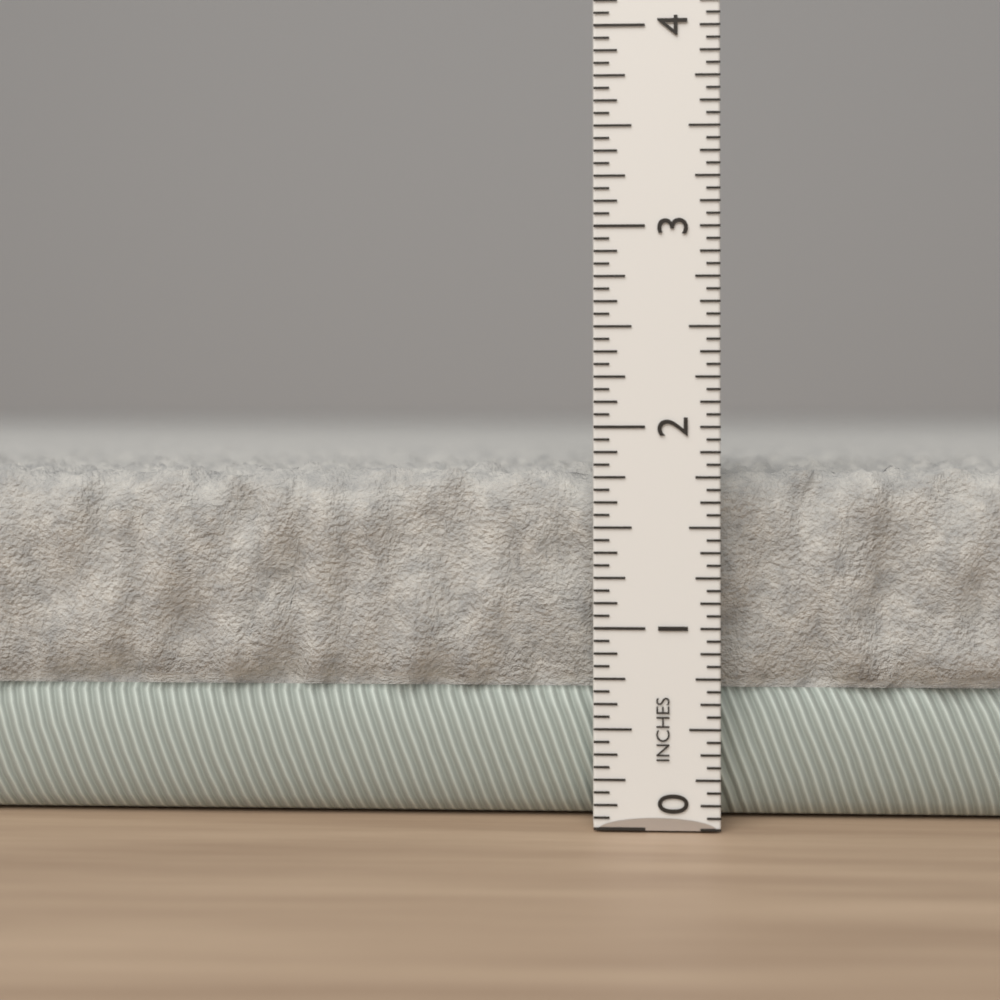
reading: 1.8125 in
